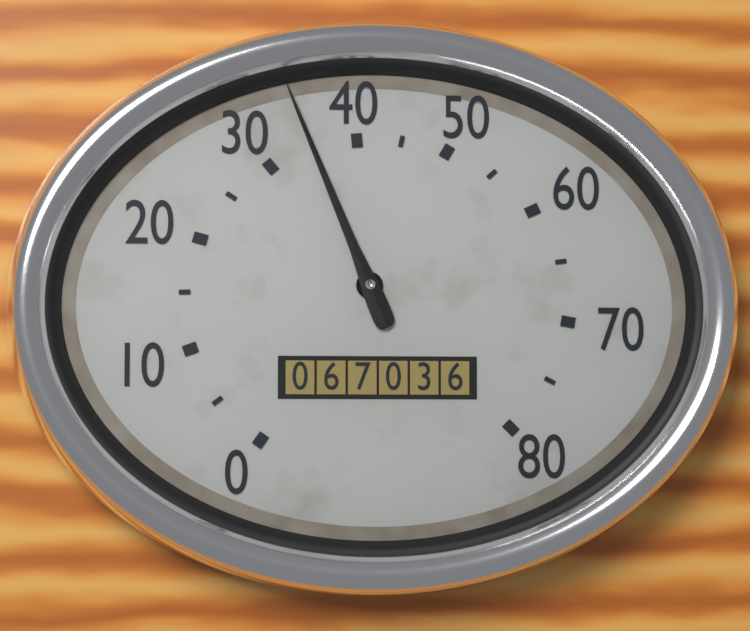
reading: 35 (no unit)
